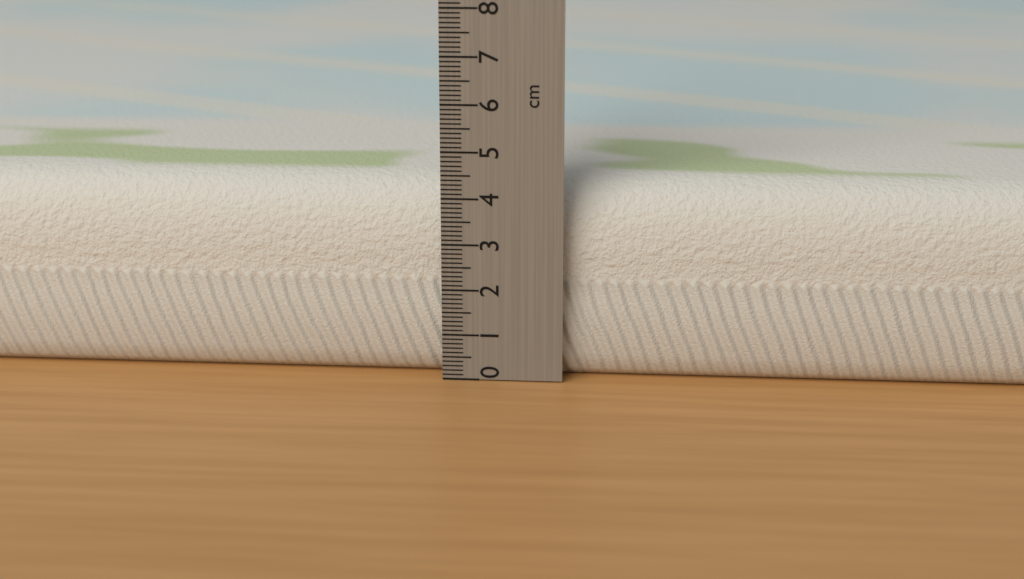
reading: 4.3 cm
